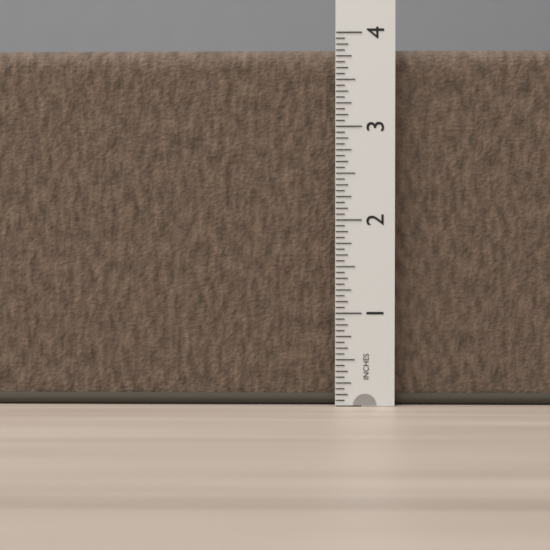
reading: 3.8750 in
